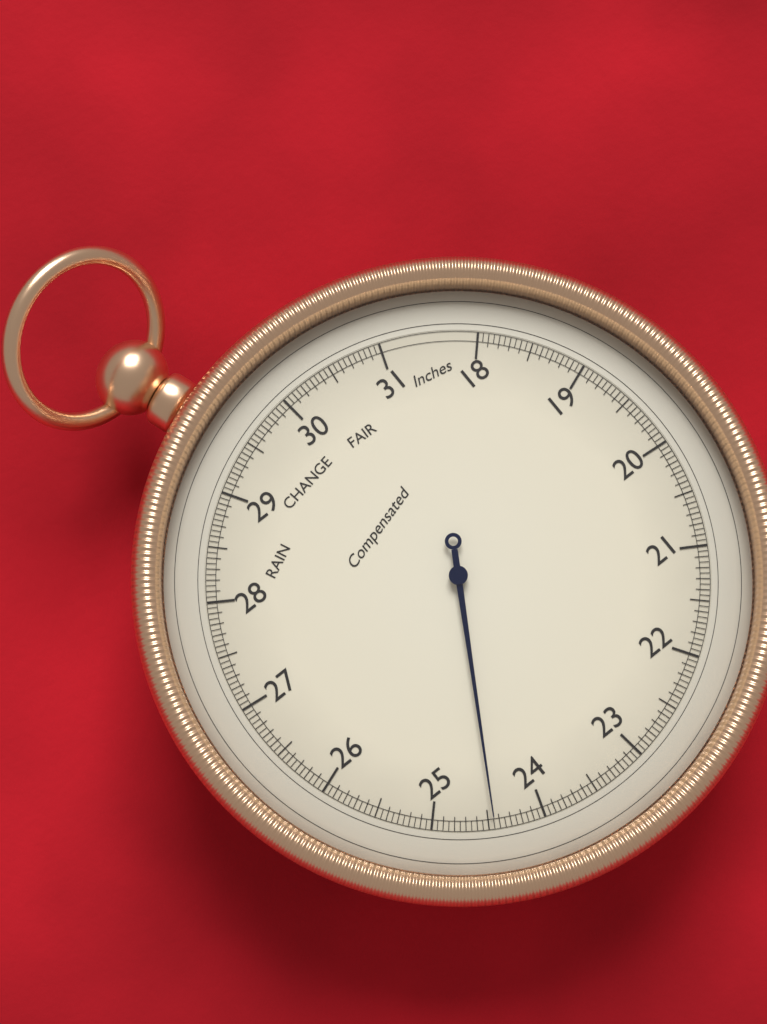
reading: 24.45 inHg
